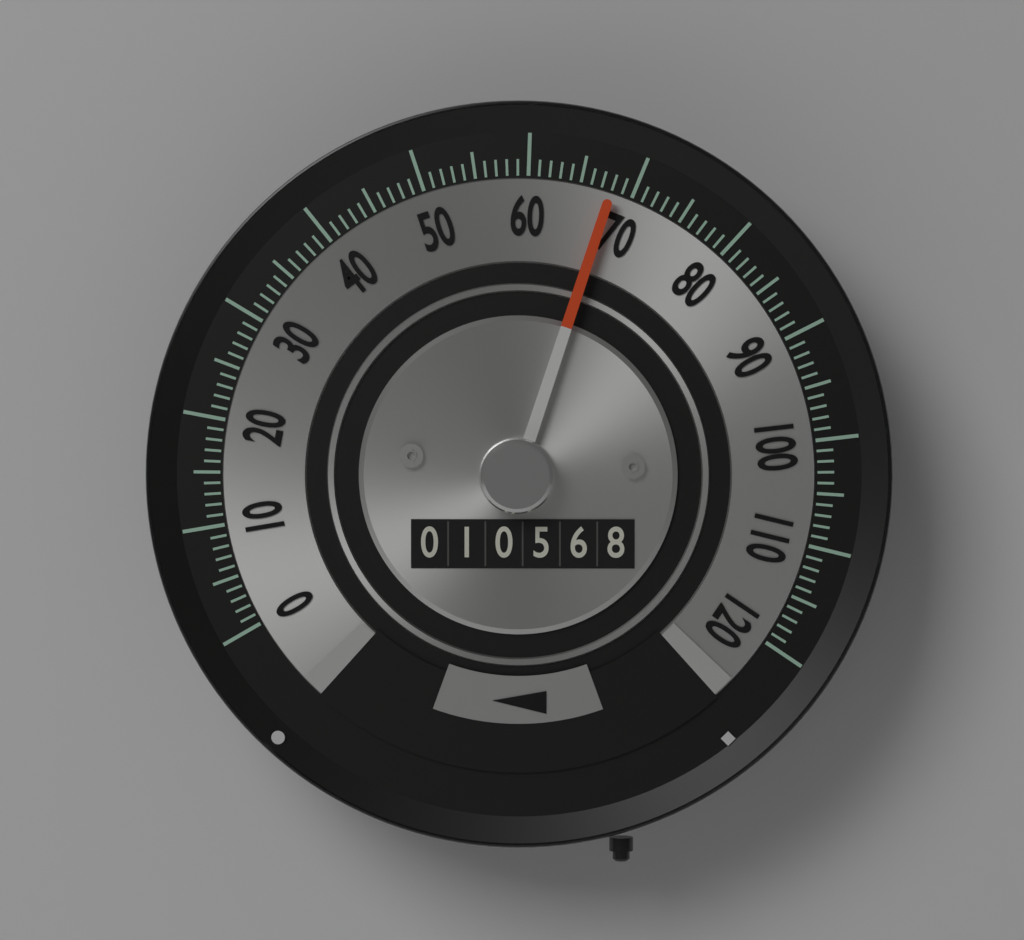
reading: 68 (no unit)
